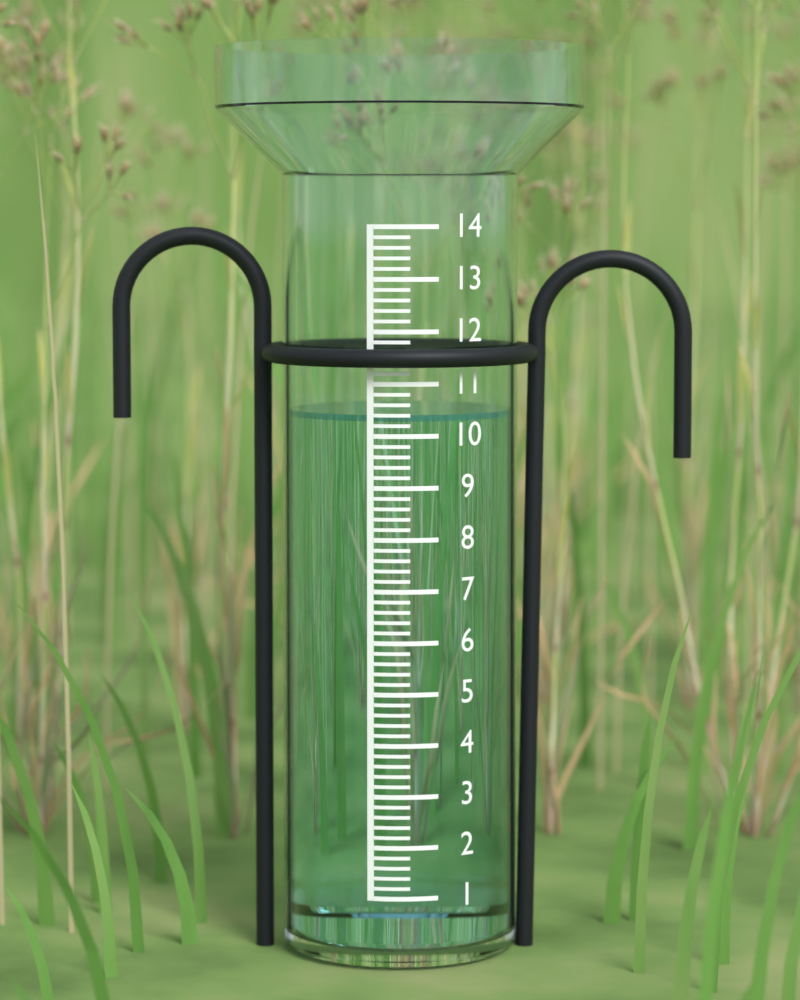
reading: 10.4 (no unit)
